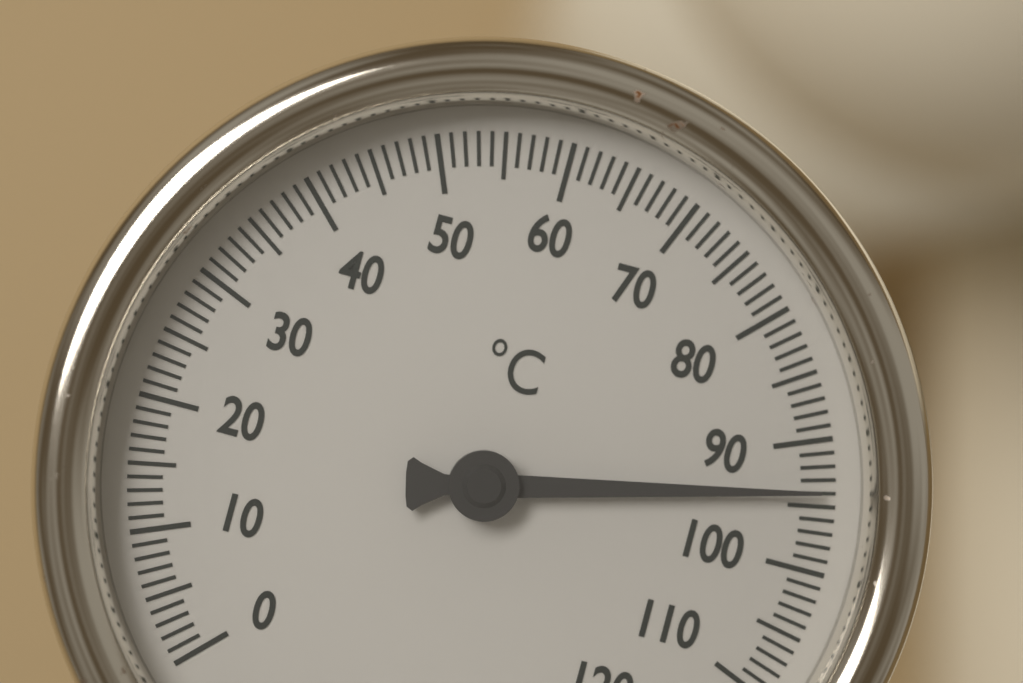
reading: 94 °C
